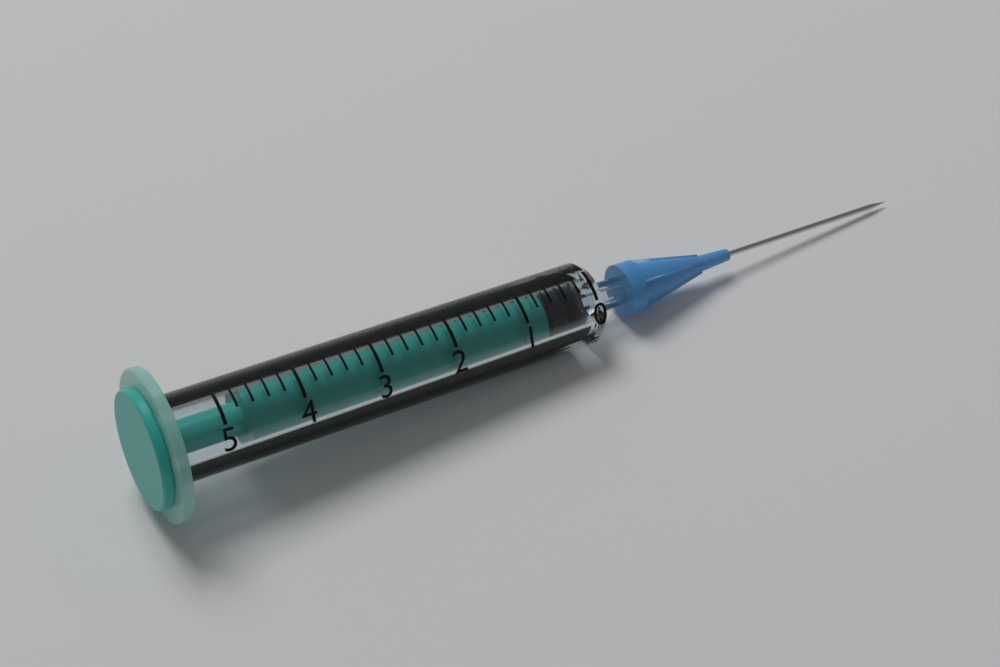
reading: 0.2 (no unit)
